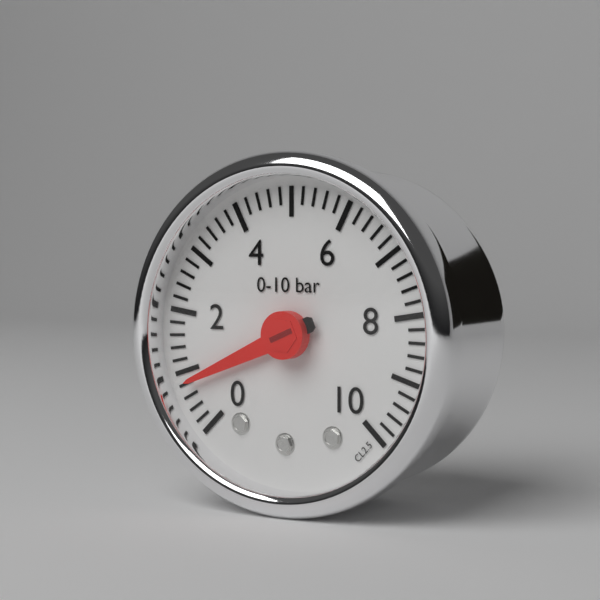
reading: 0.8 bar
